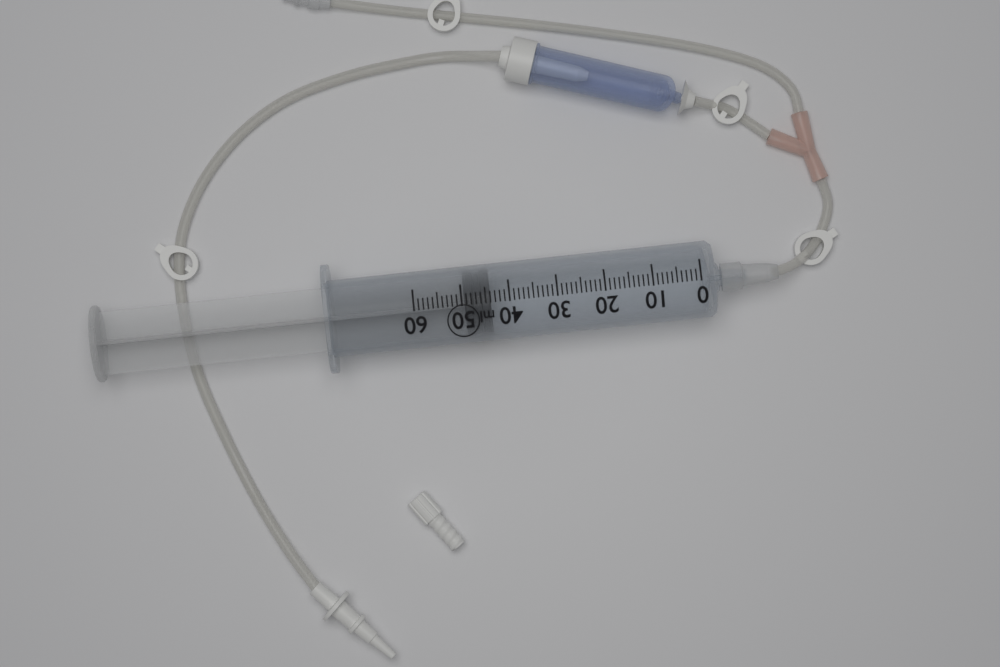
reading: 44 ml
